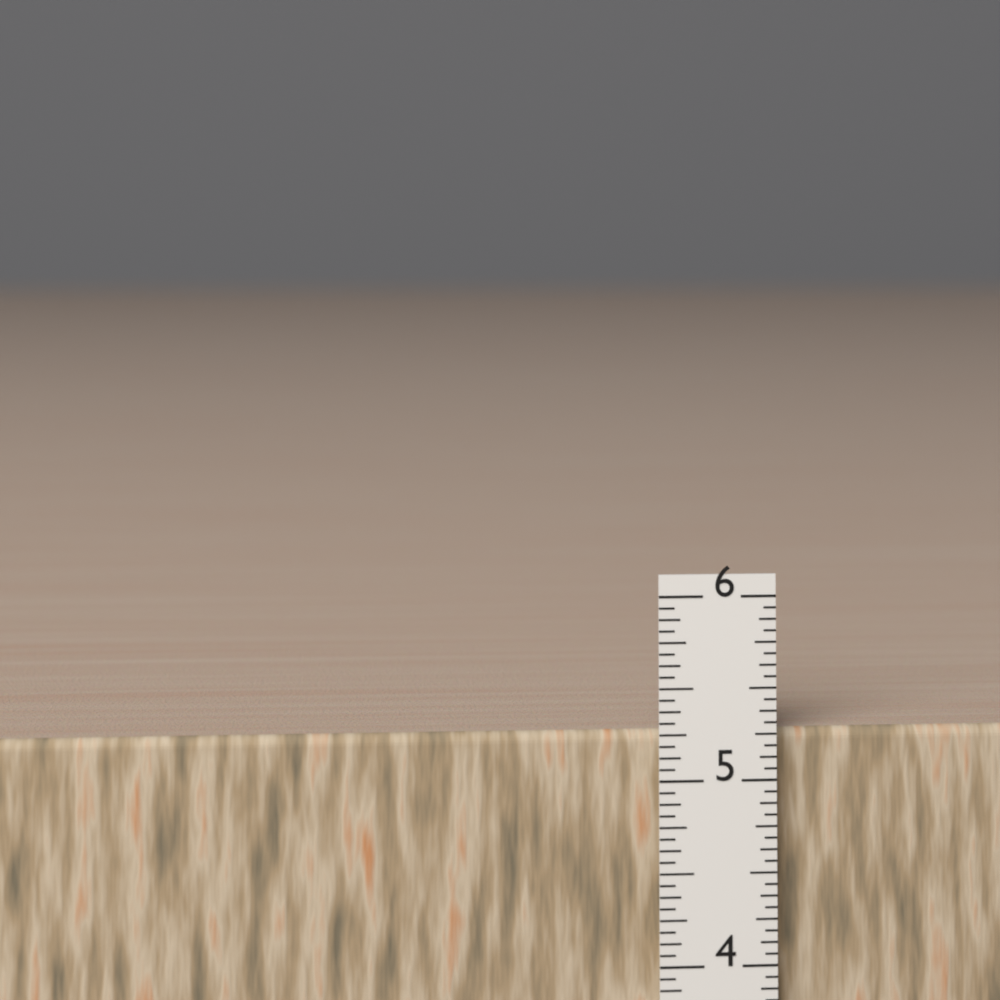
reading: 5.2500 in
